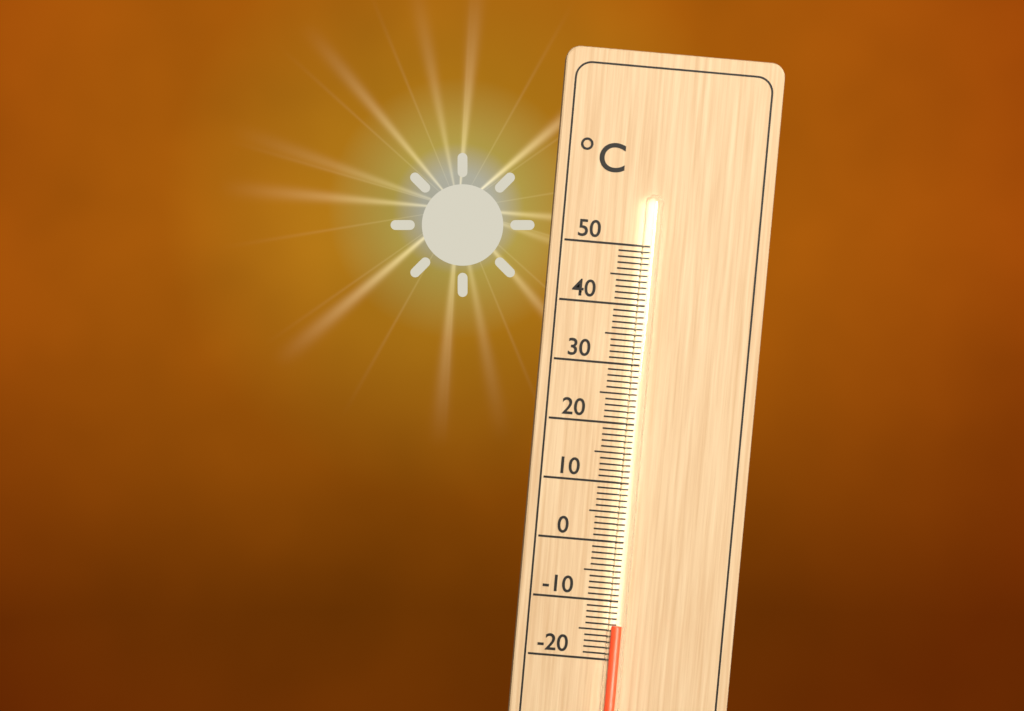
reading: -14 °C
